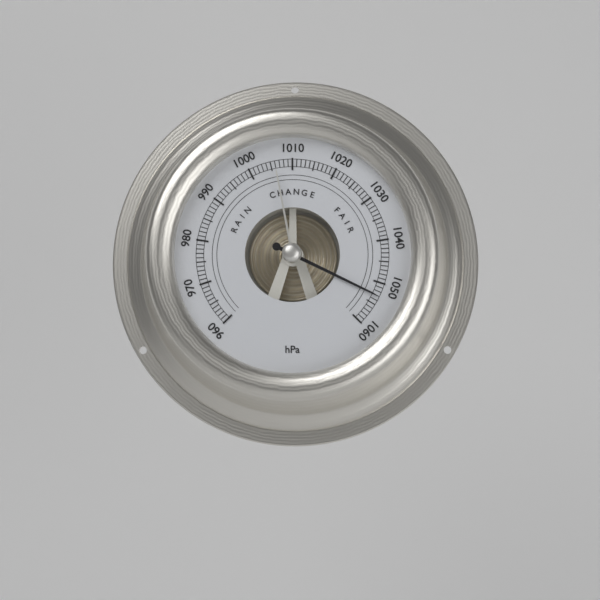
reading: 1053 hPa
